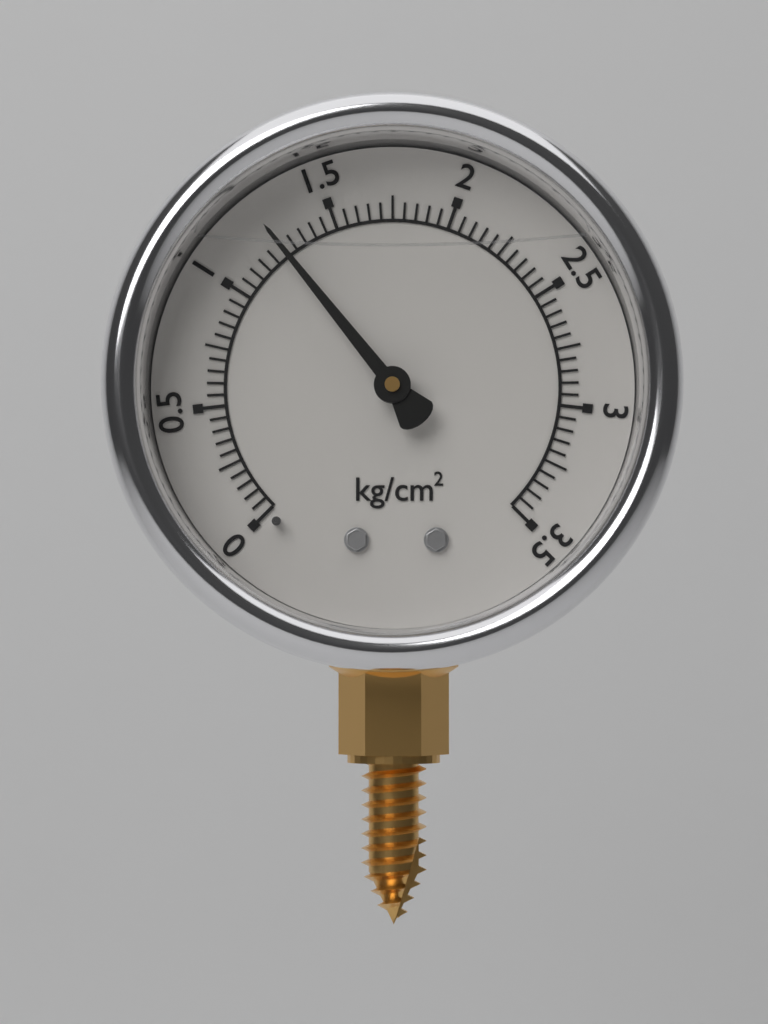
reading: 1.25 kg/cm²
